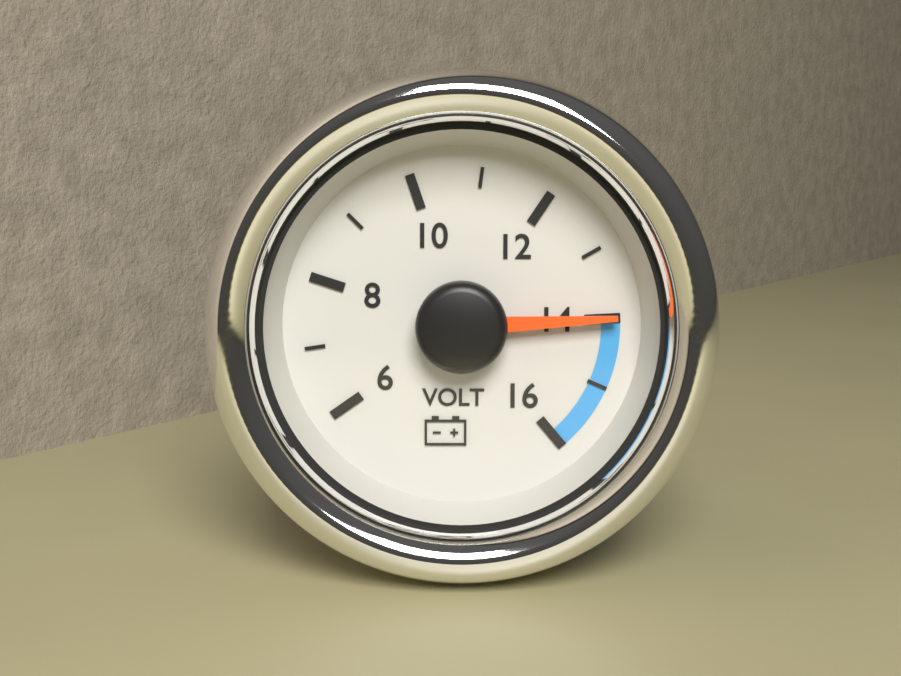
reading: 14 V
